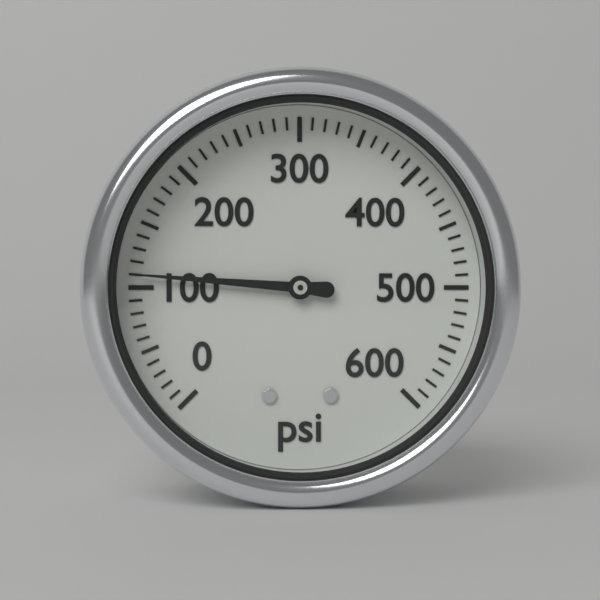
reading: 110 psi
